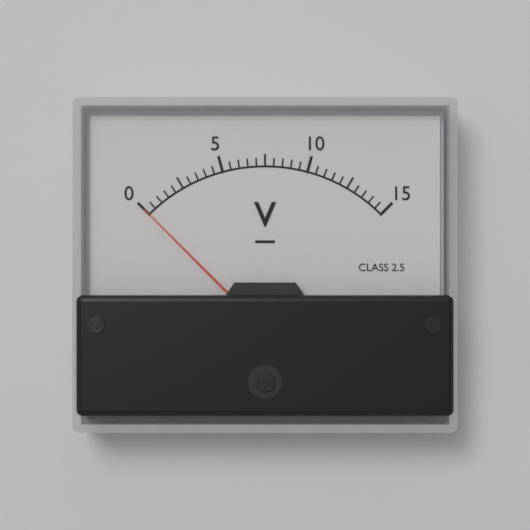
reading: 0.0 V
